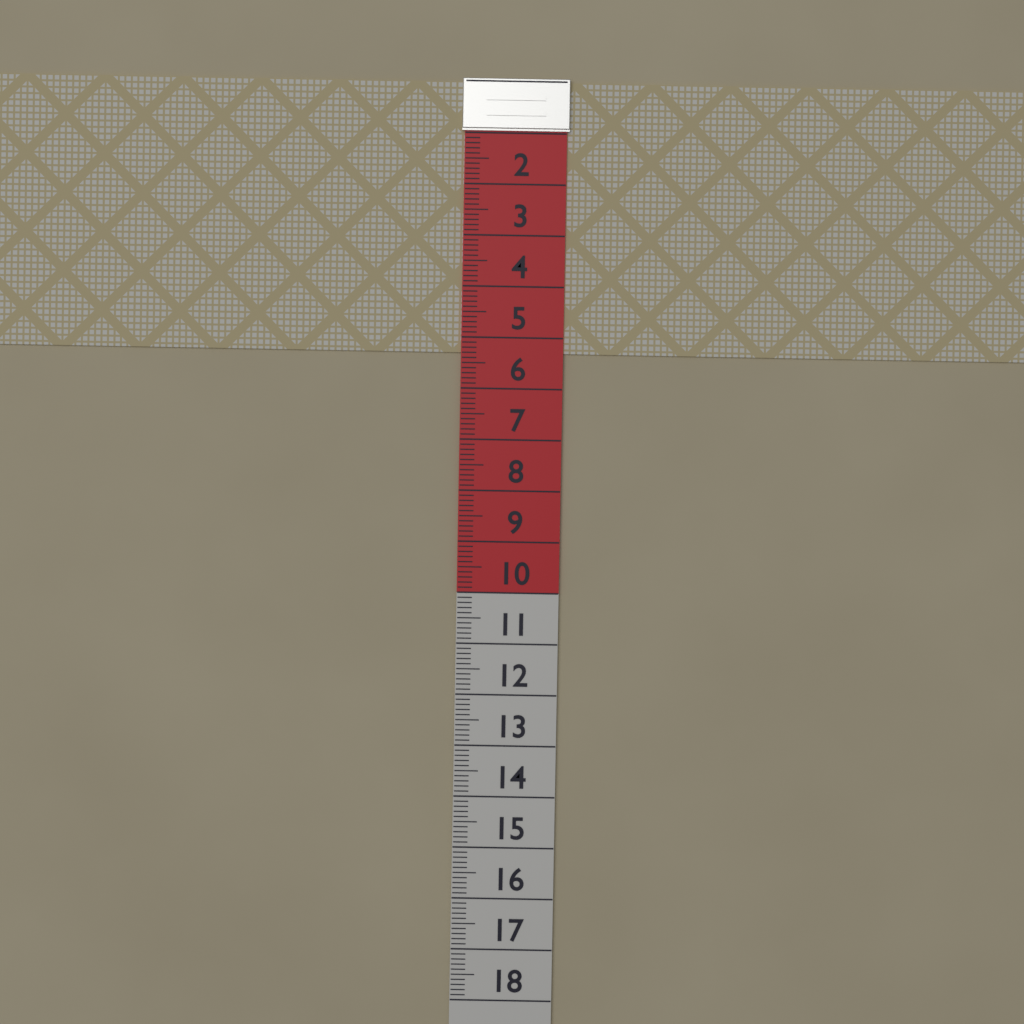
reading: 5.3 (no unit)
